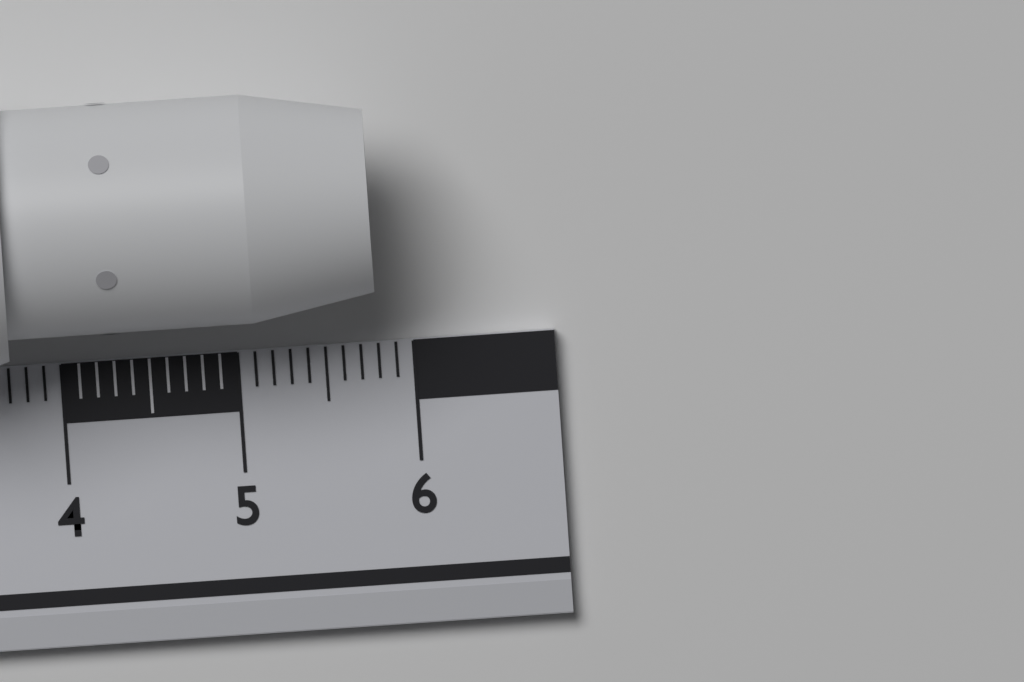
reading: 5.8 cm
